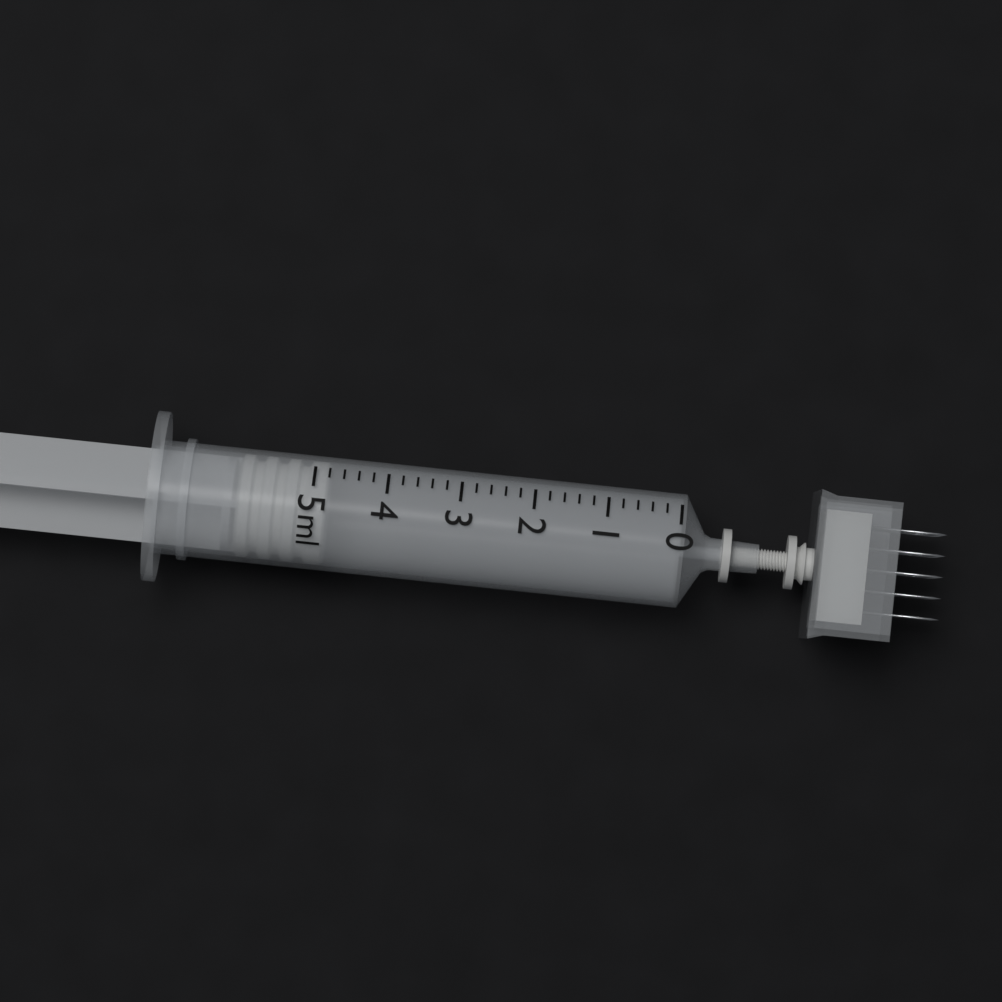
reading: 4.8 ml
